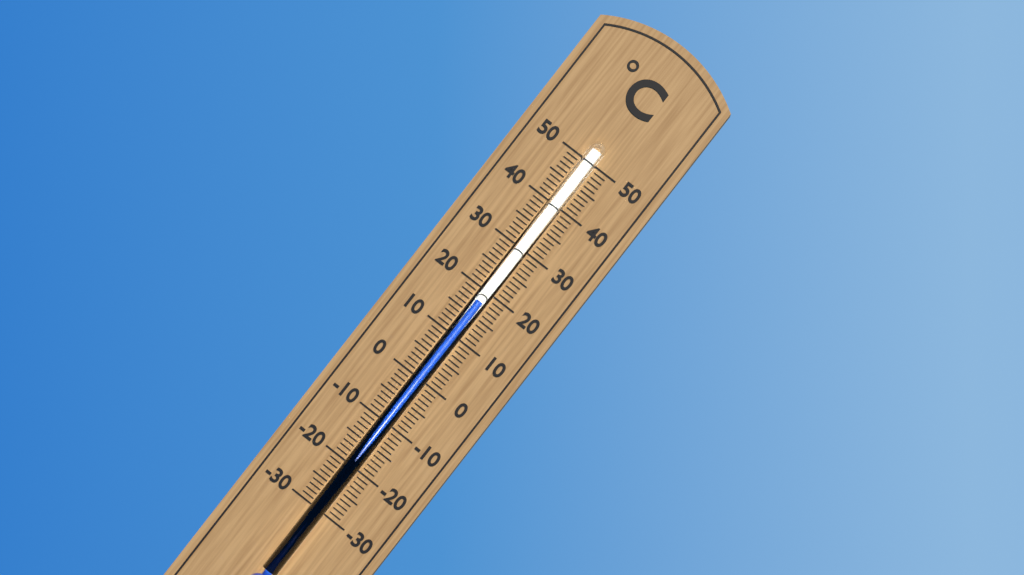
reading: 18 °C
